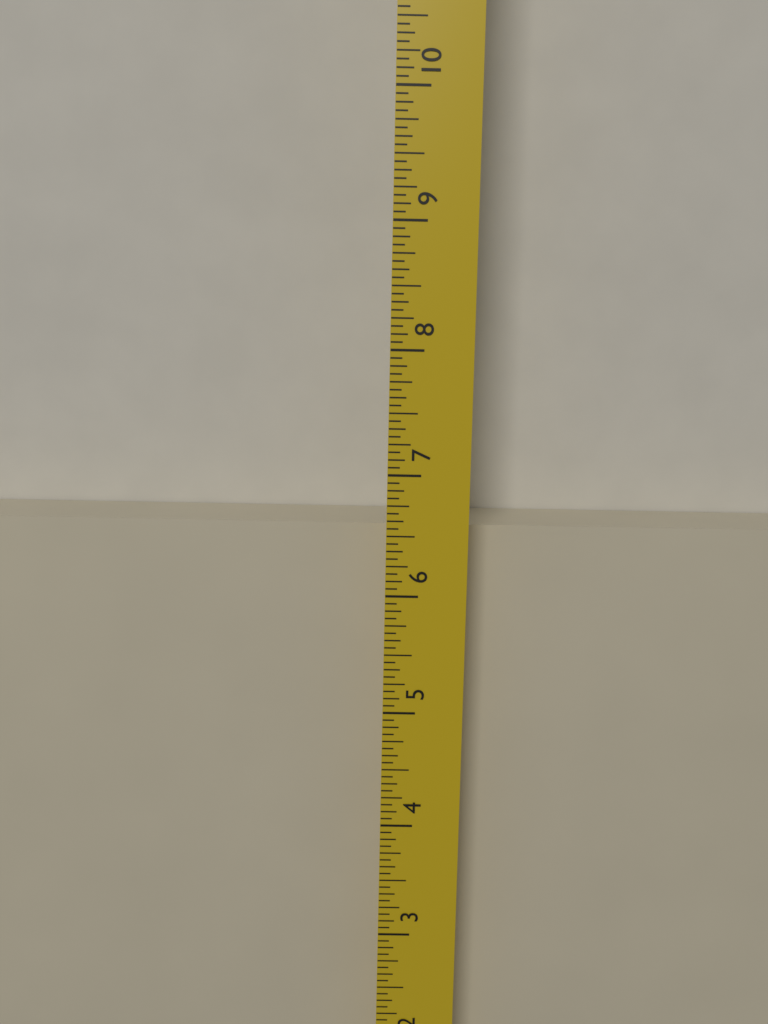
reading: 6.5000 in
